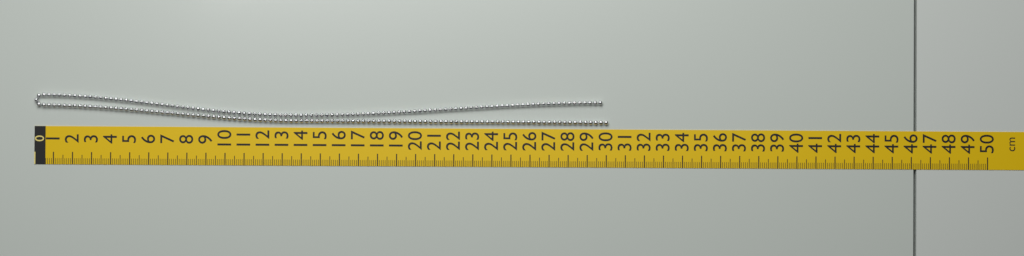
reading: 30.1 cm
